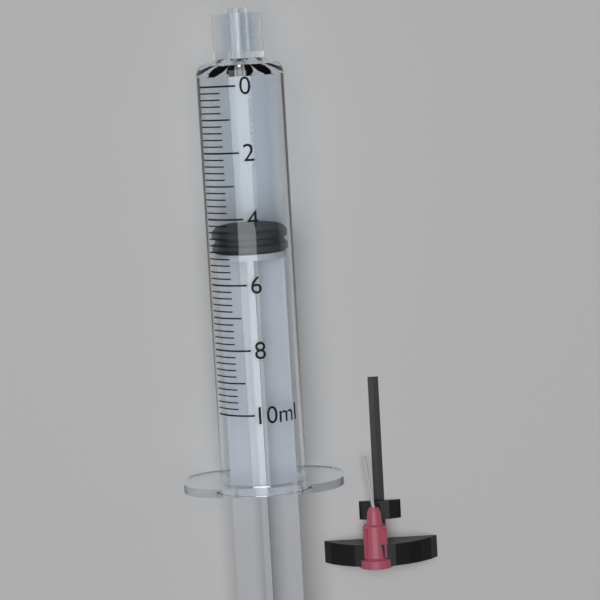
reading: 4.4 ml
